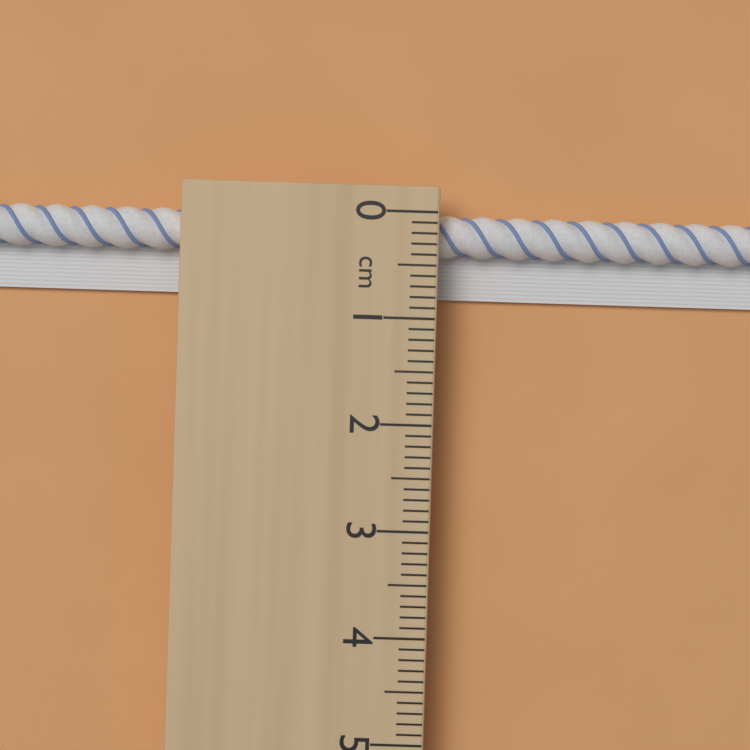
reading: 0.8 cm
